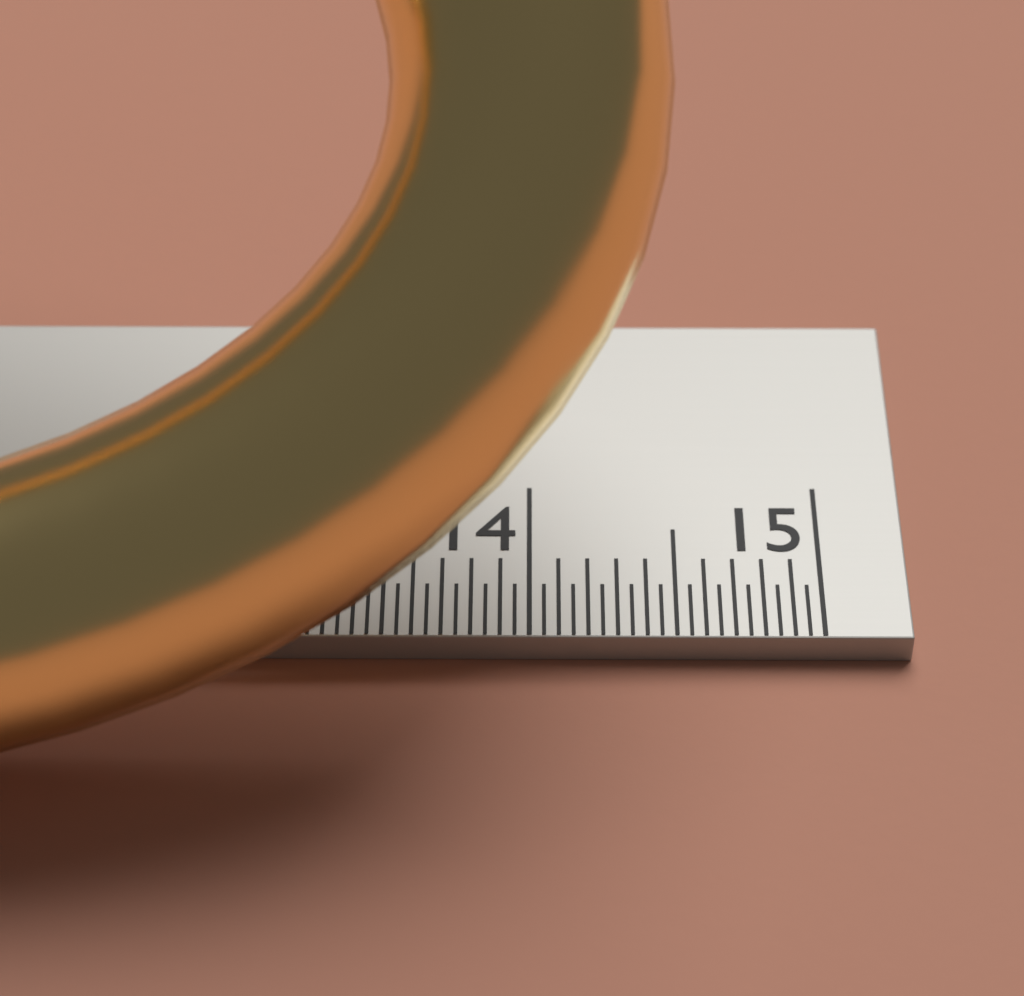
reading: 14.45 cm
